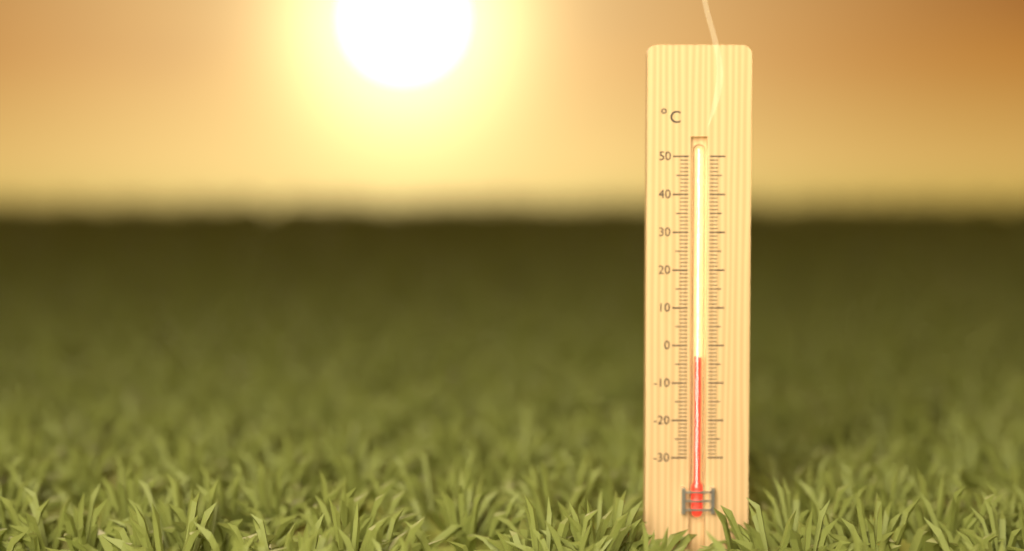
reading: -3 °C
